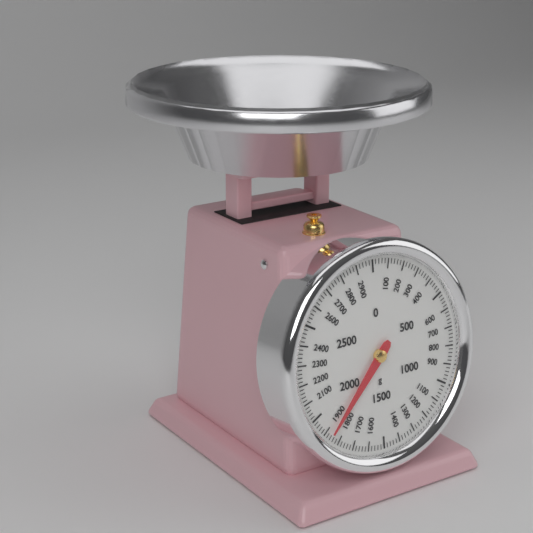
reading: 1860 g
